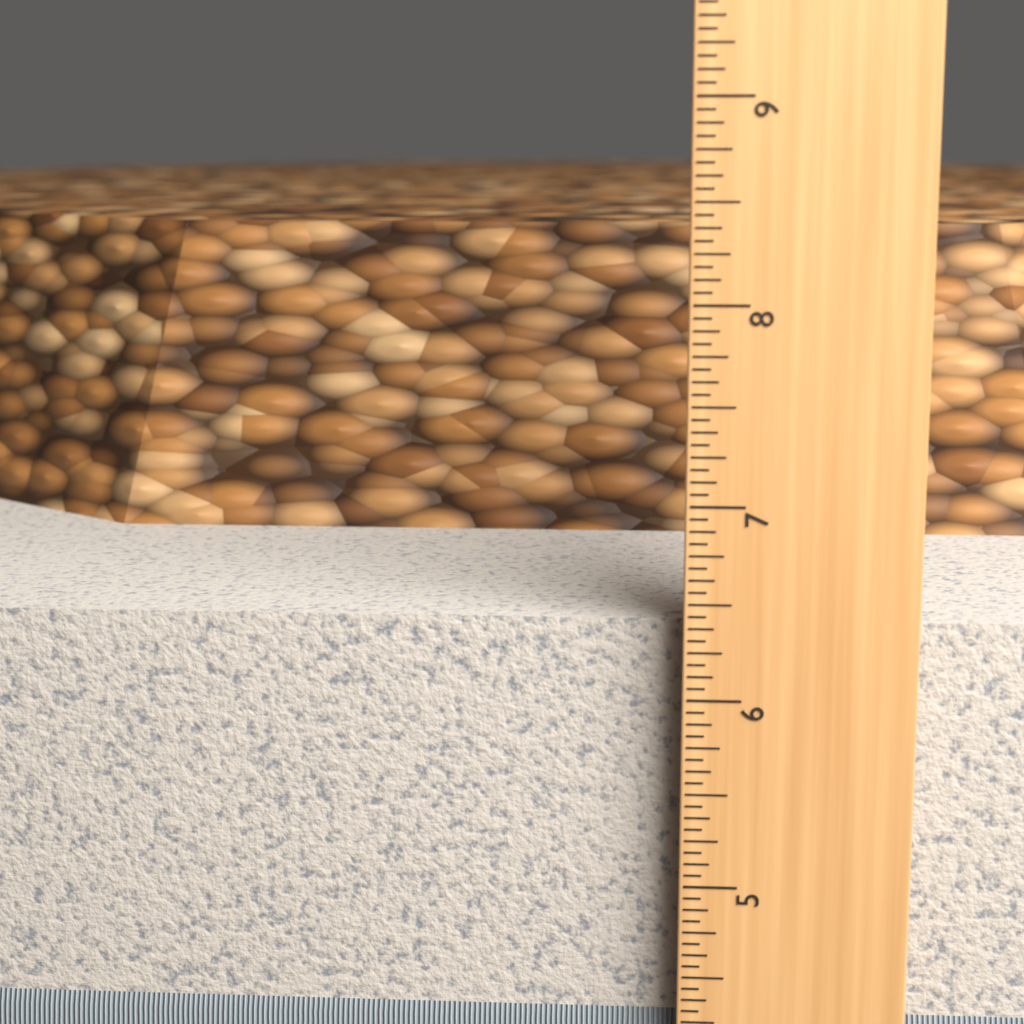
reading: 6.3750 in
